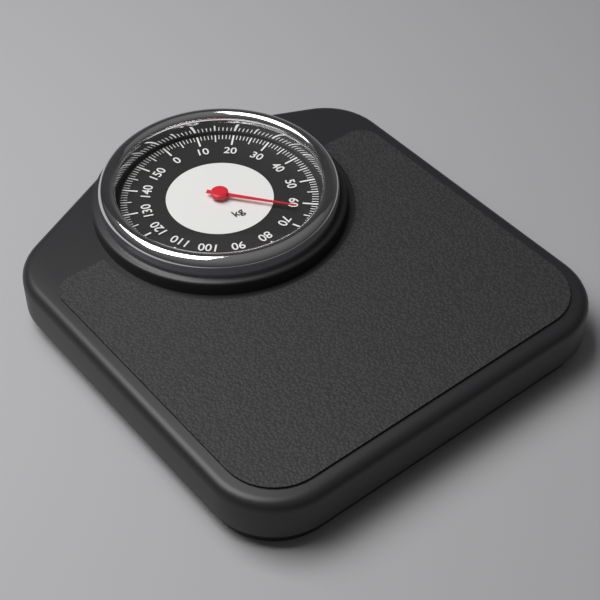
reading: 63 kg
